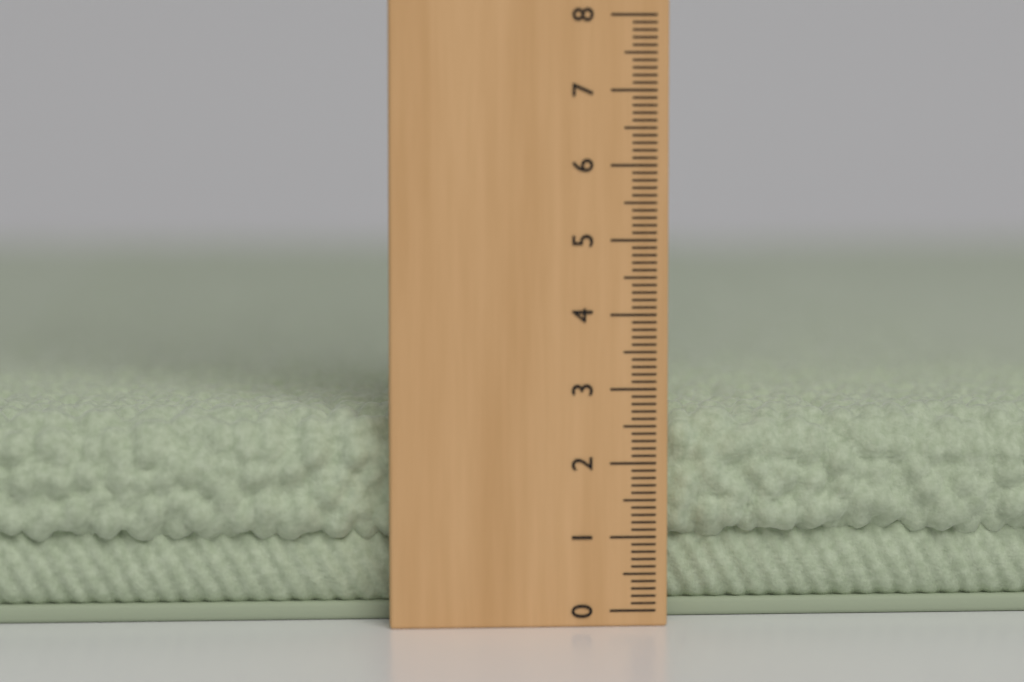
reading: 2.7 (no unit)
